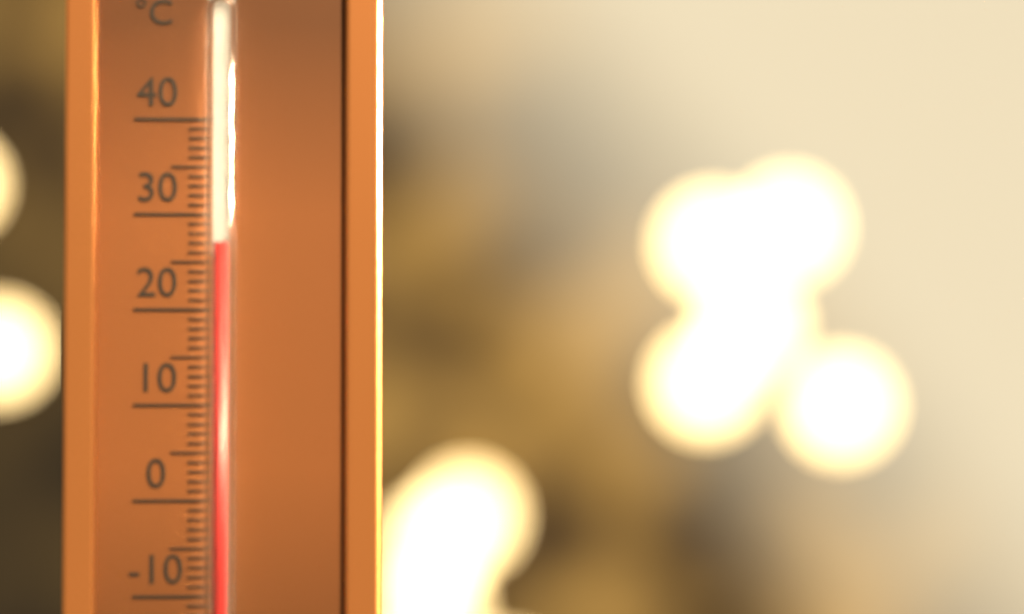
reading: 27 °C
